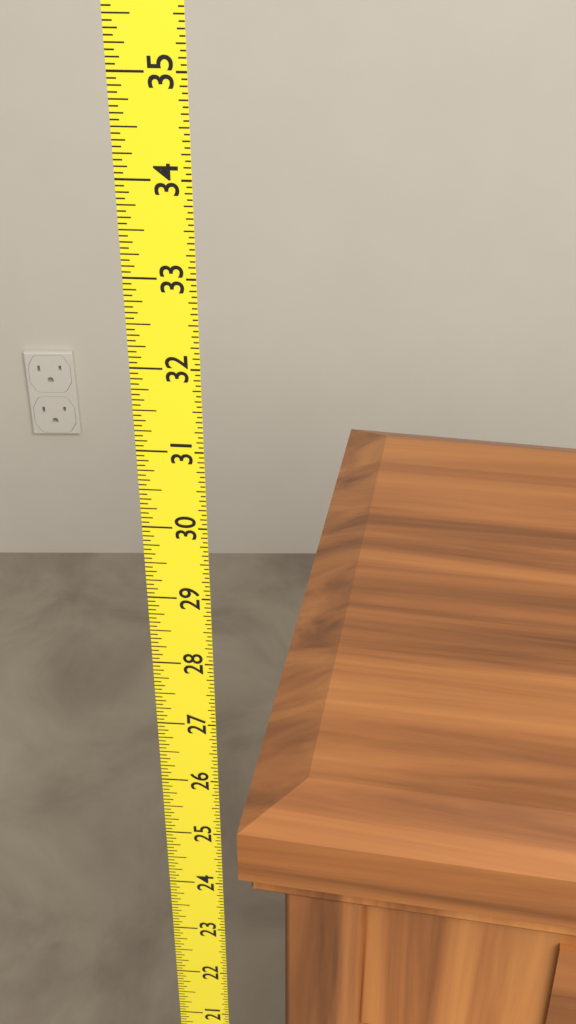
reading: 25.0625 (no unit)
